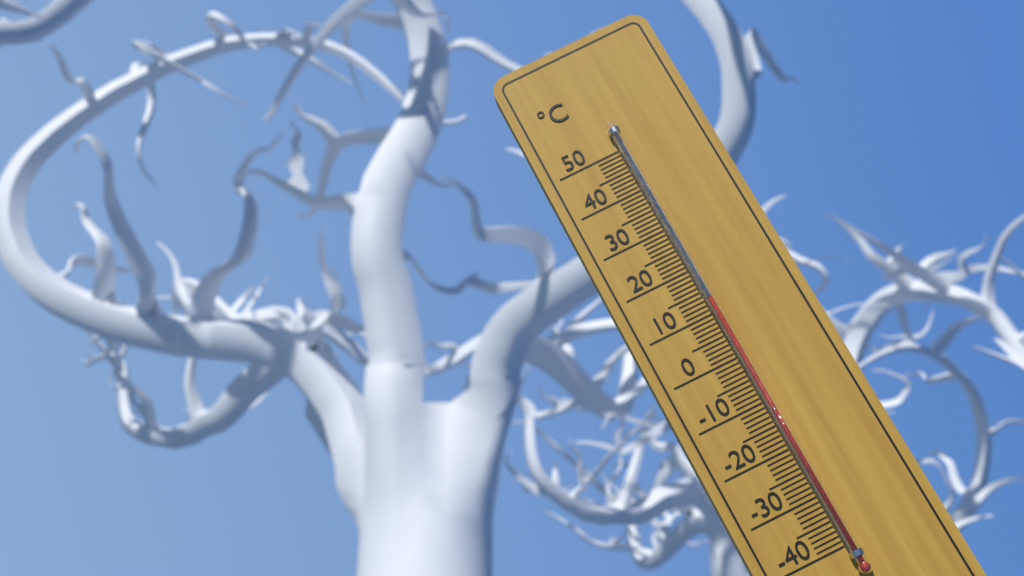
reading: 13 °C
